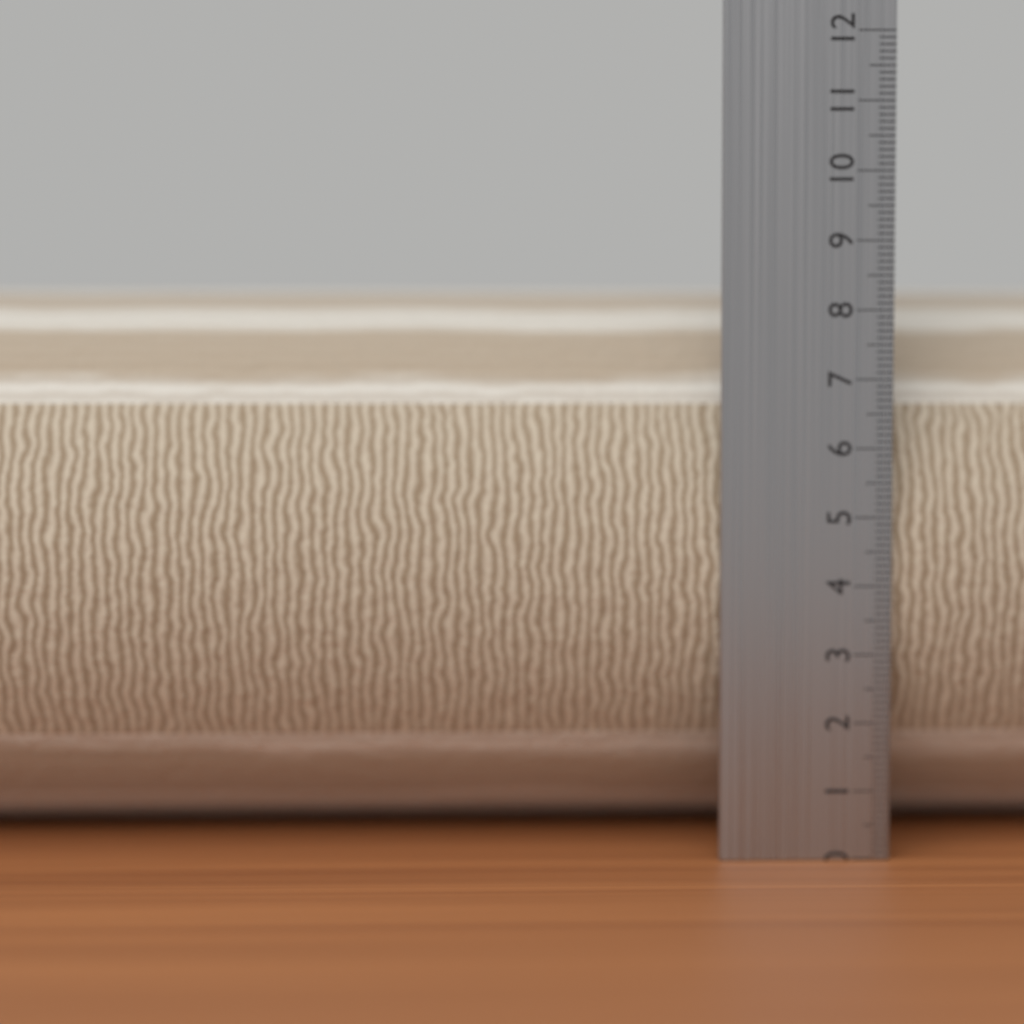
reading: 8.4 cm
